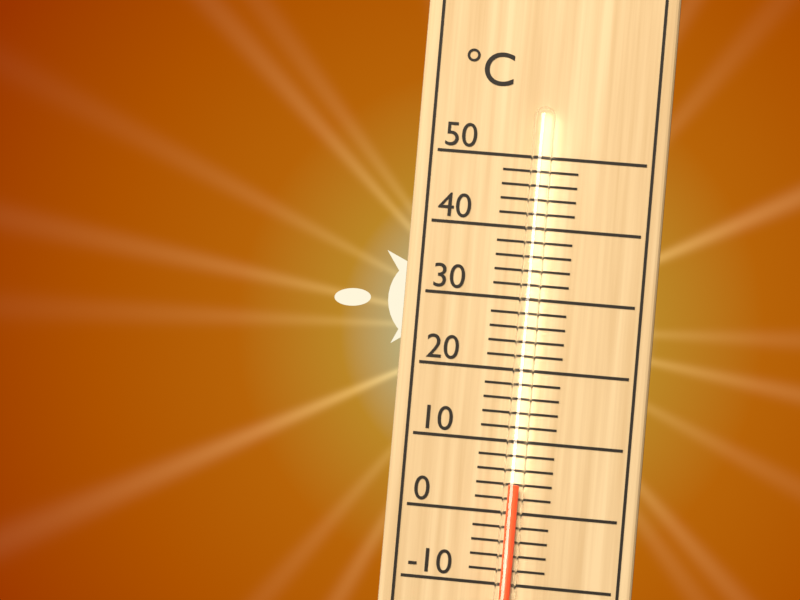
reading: 4 °C
